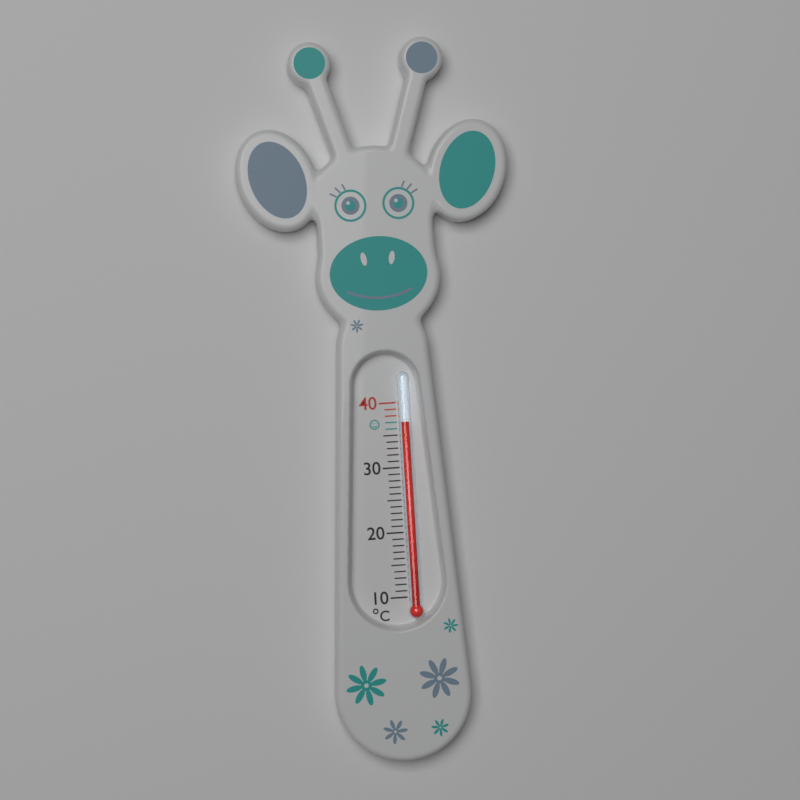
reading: 37 °C
